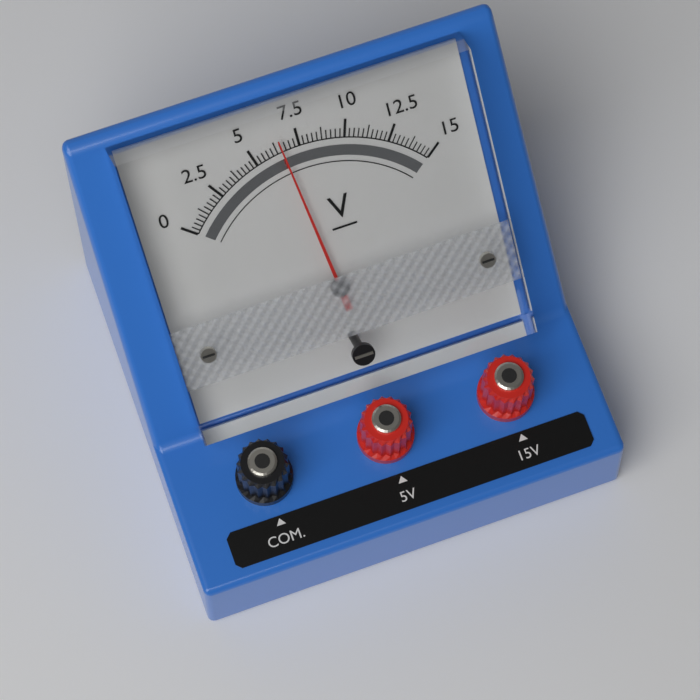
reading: 6.50 V
